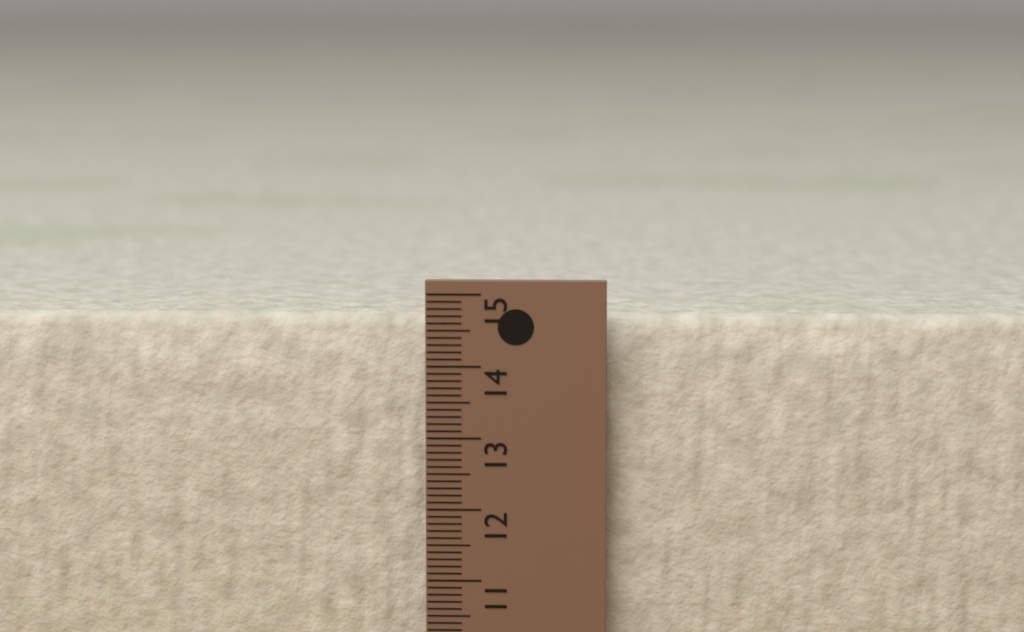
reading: 14.7 cm
